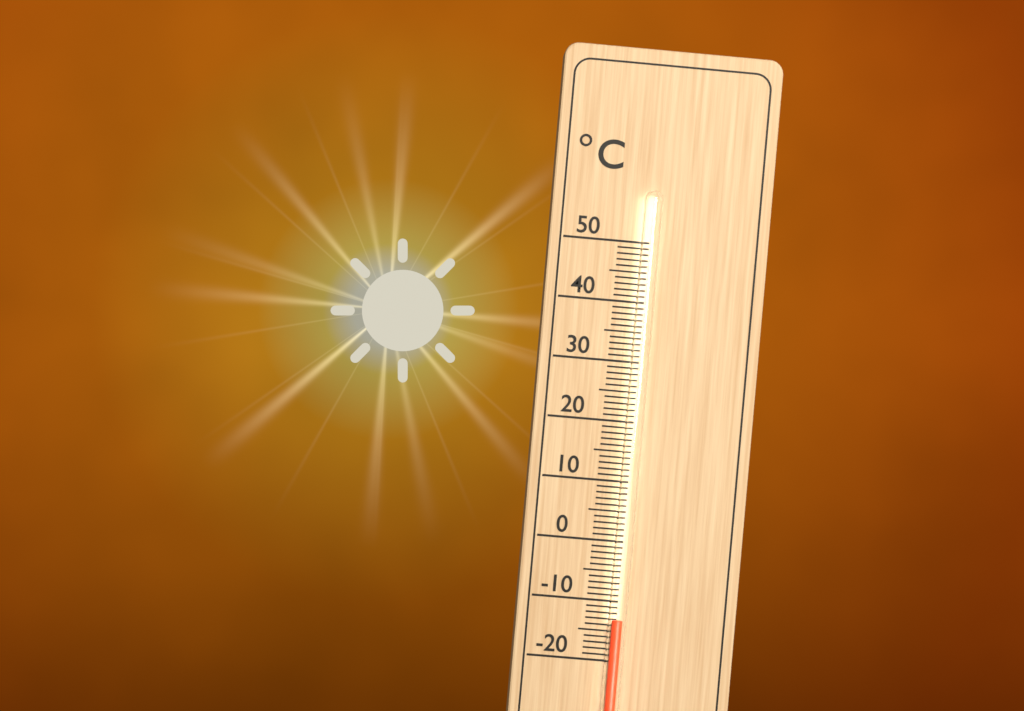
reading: -13 °C
